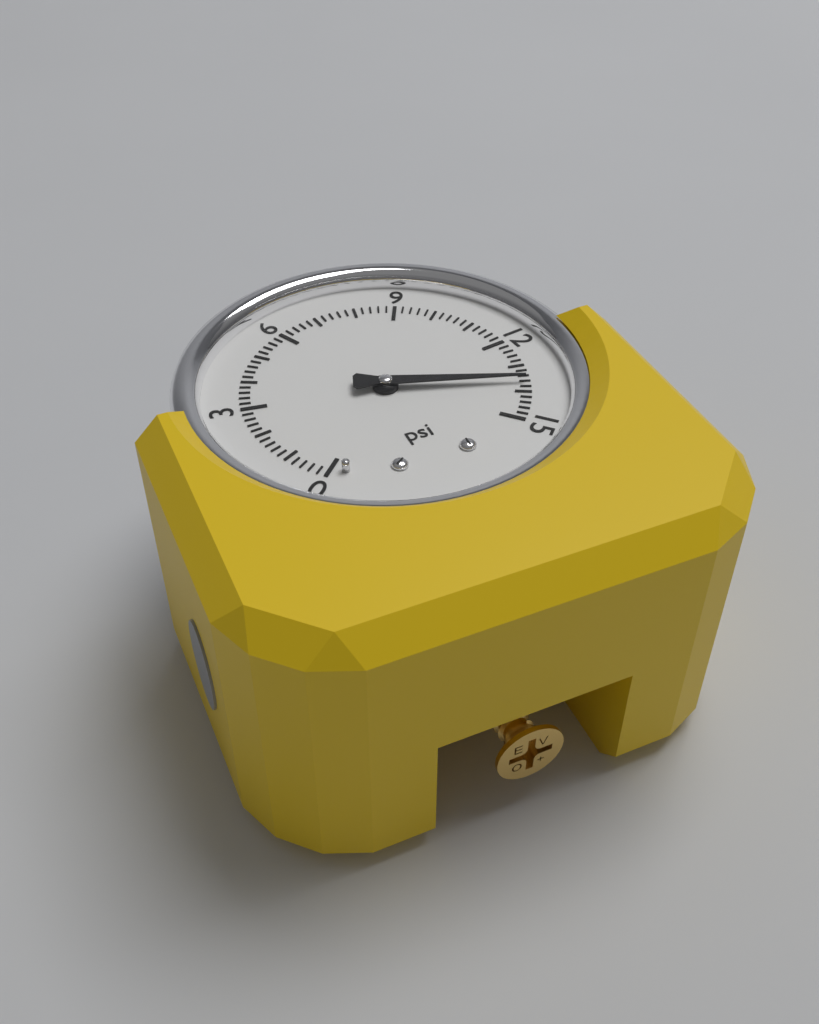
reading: 13.6 psi
